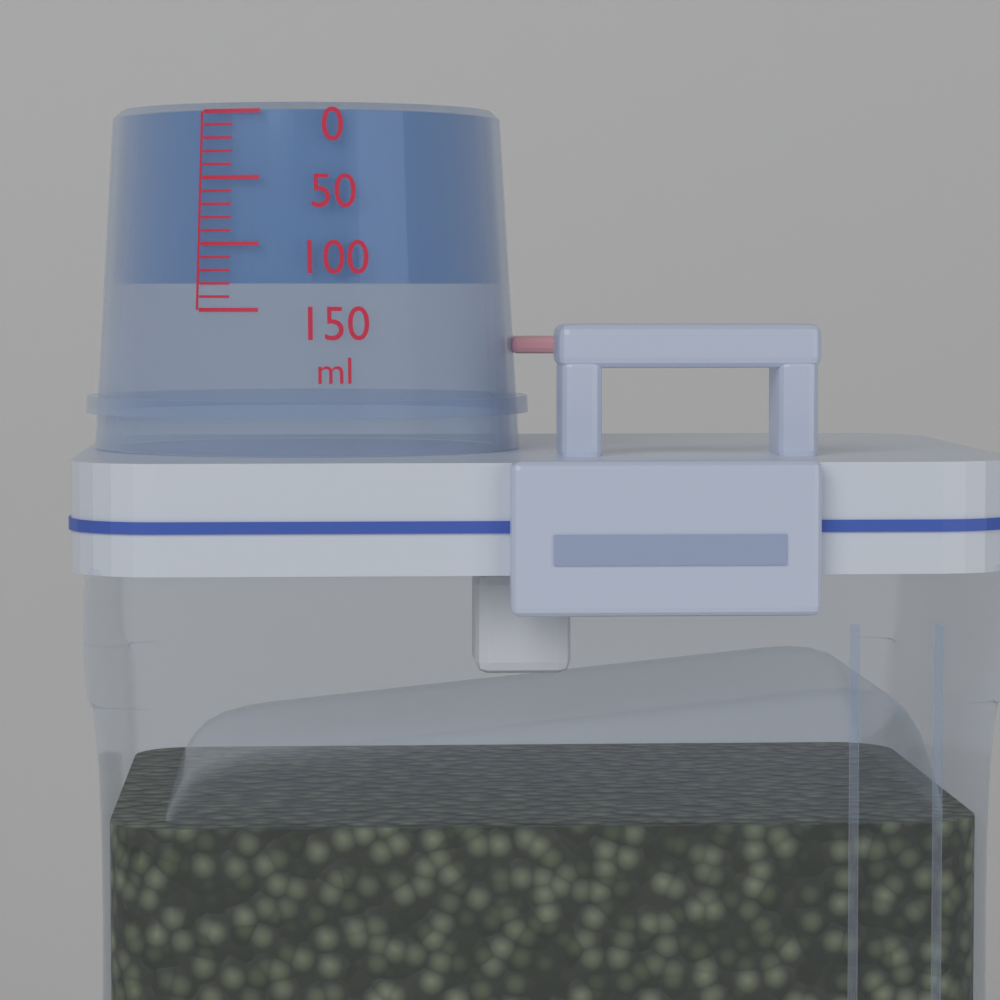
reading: 130 ml
